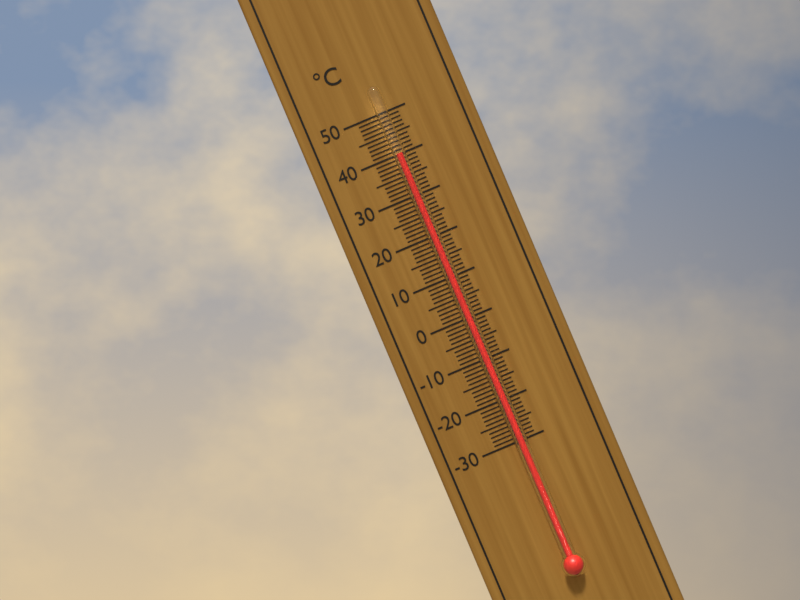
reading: 40 °C
